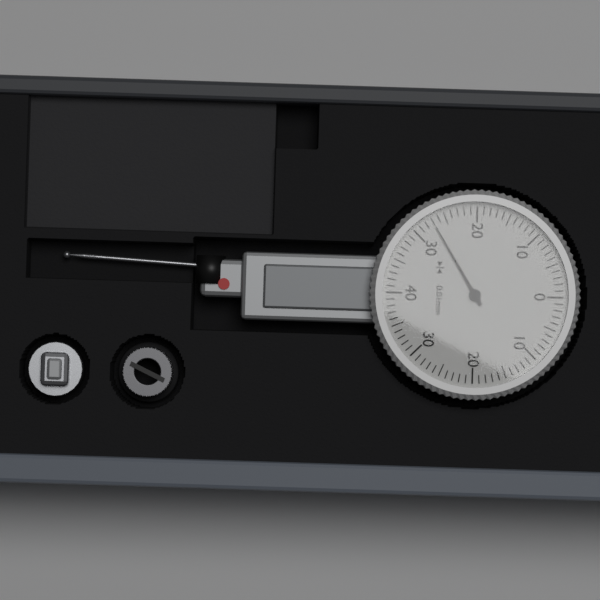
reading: 0.27 mm
